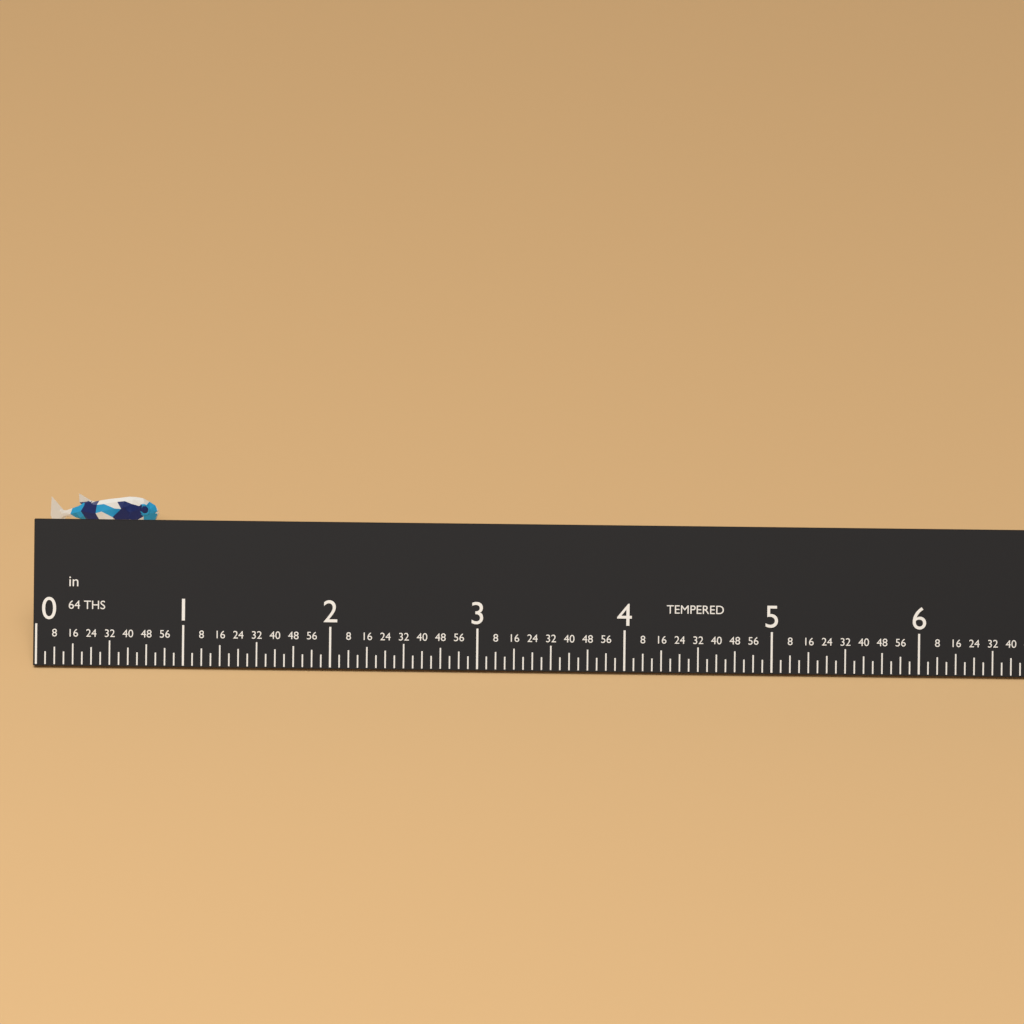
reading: 0.7500 in
